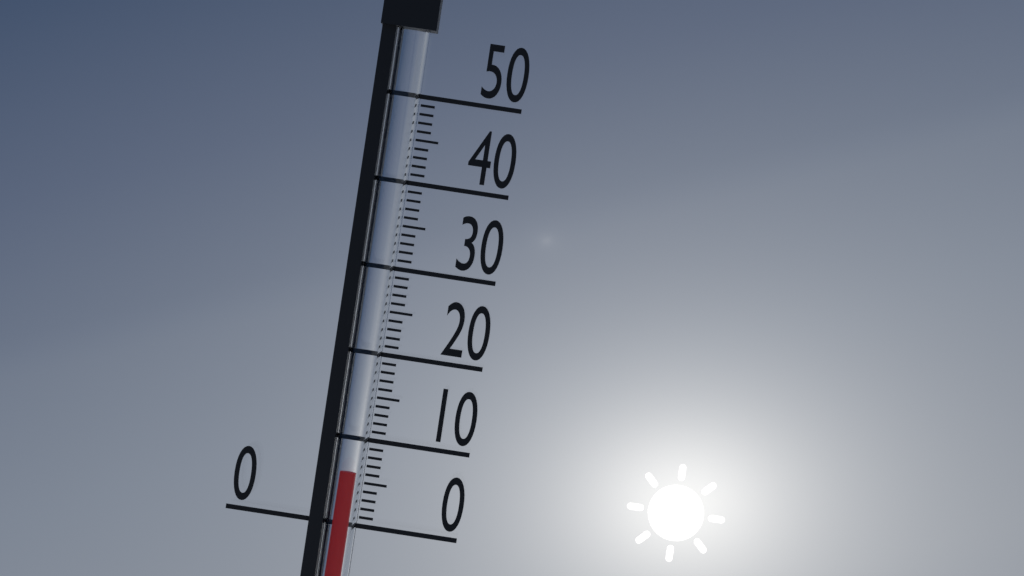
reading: 6 (no unit)
